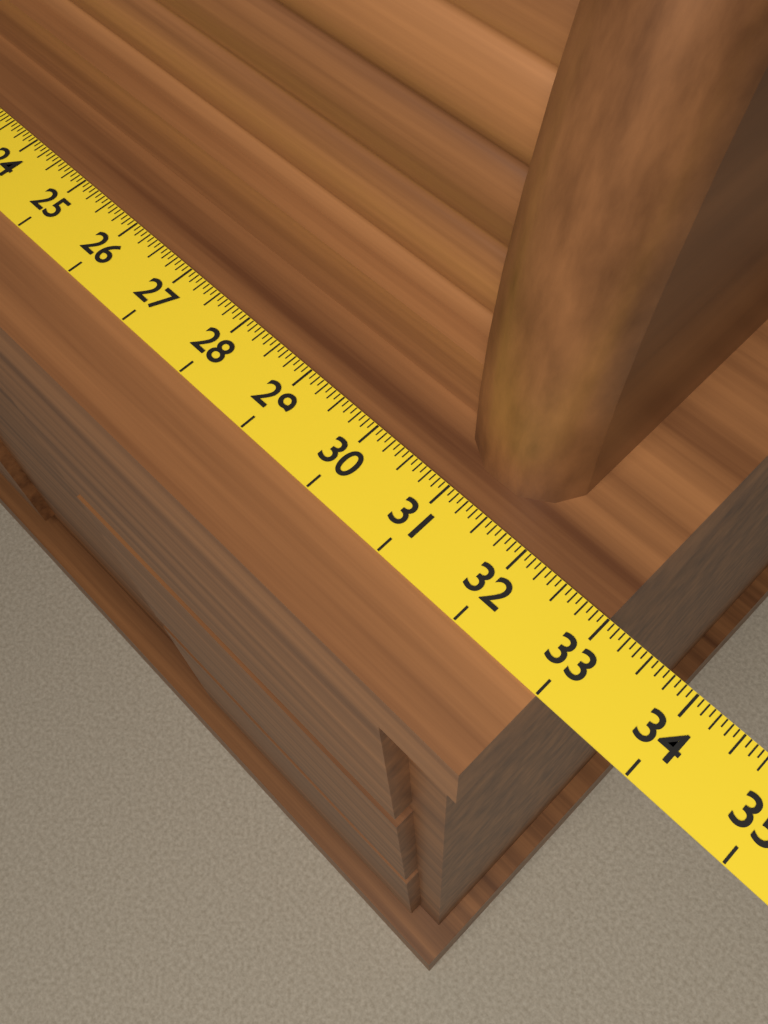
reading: 33.0000 (no unit)
